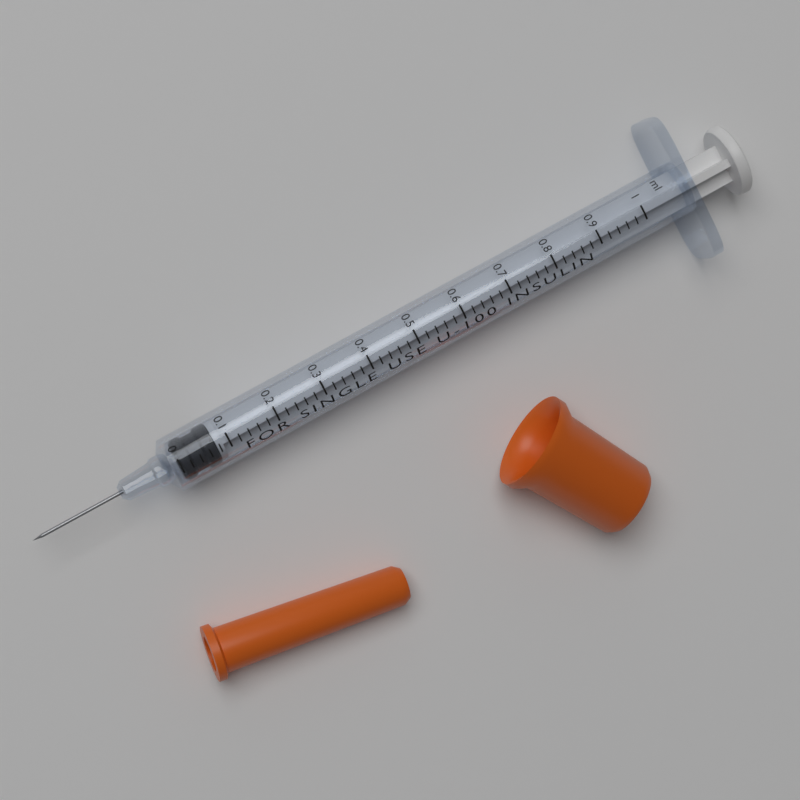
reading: 0.00 ml
